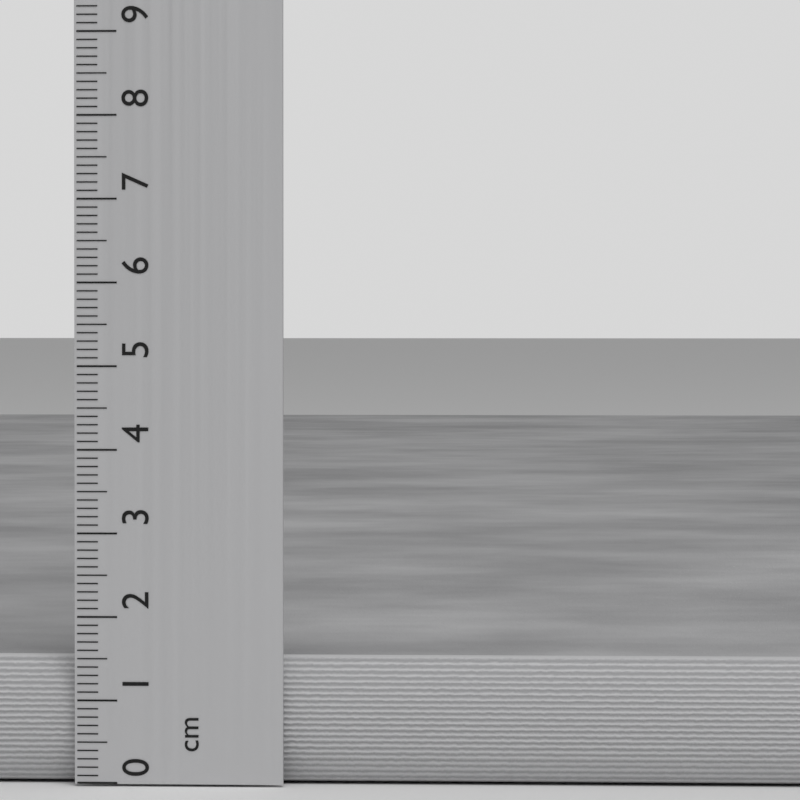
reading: 1.5 cm
